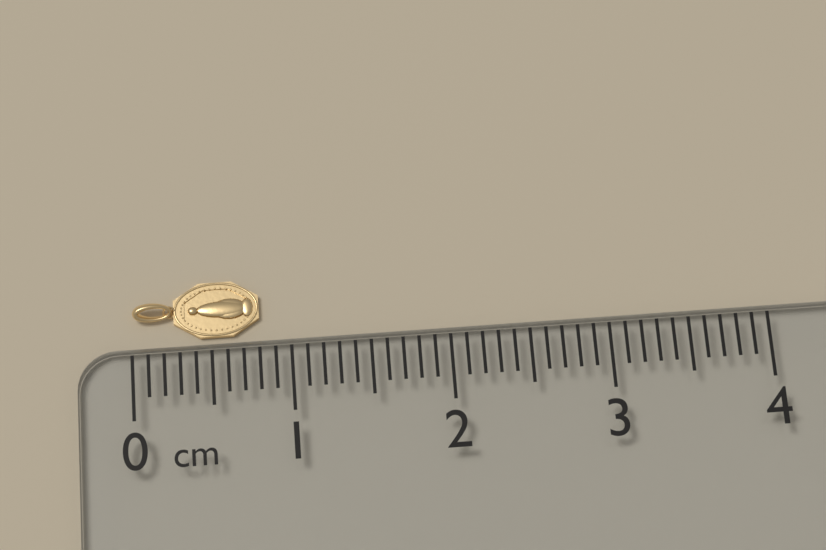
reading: 0.8 cm
